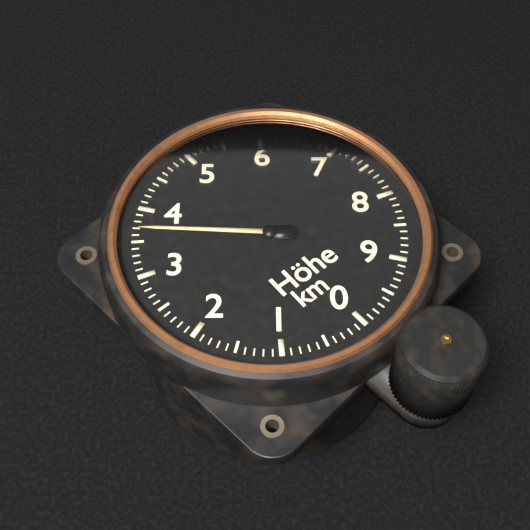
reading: 3.7 km
